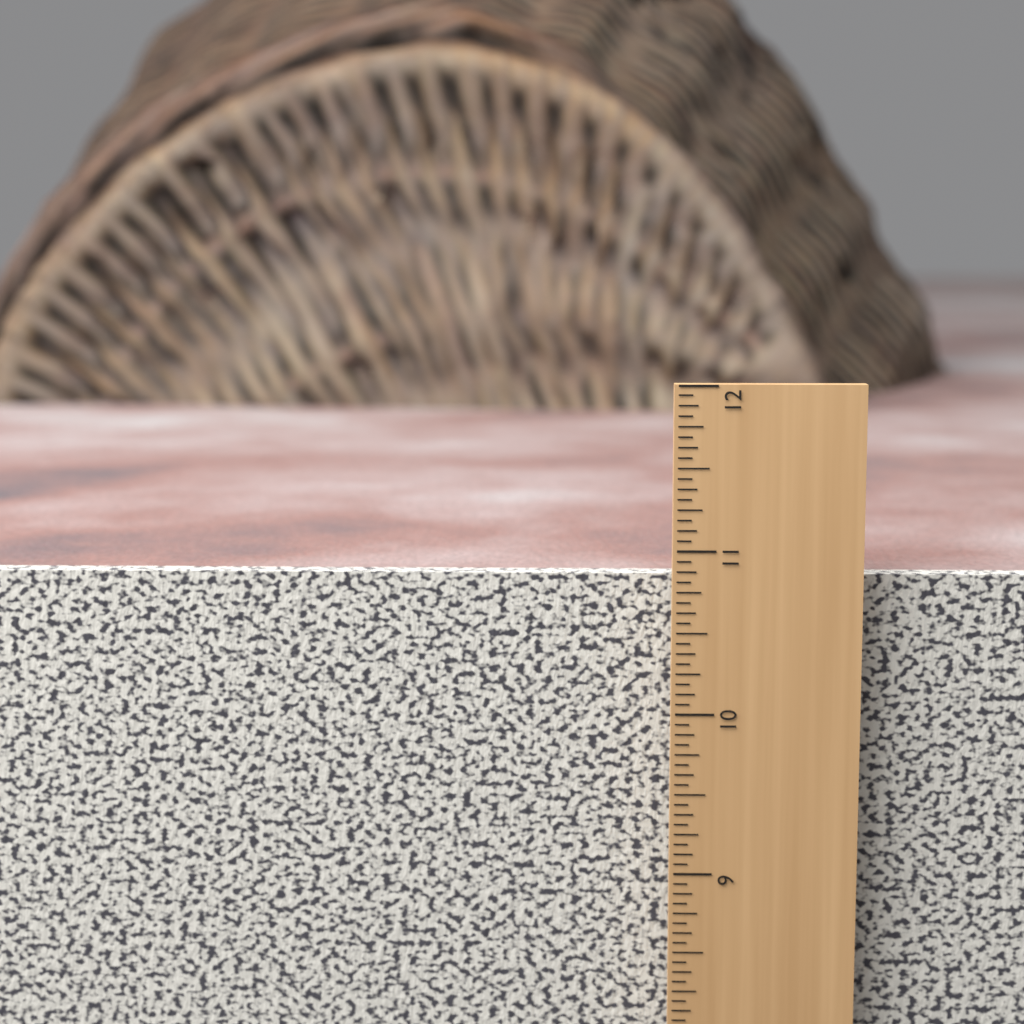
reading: 10.8125 in
